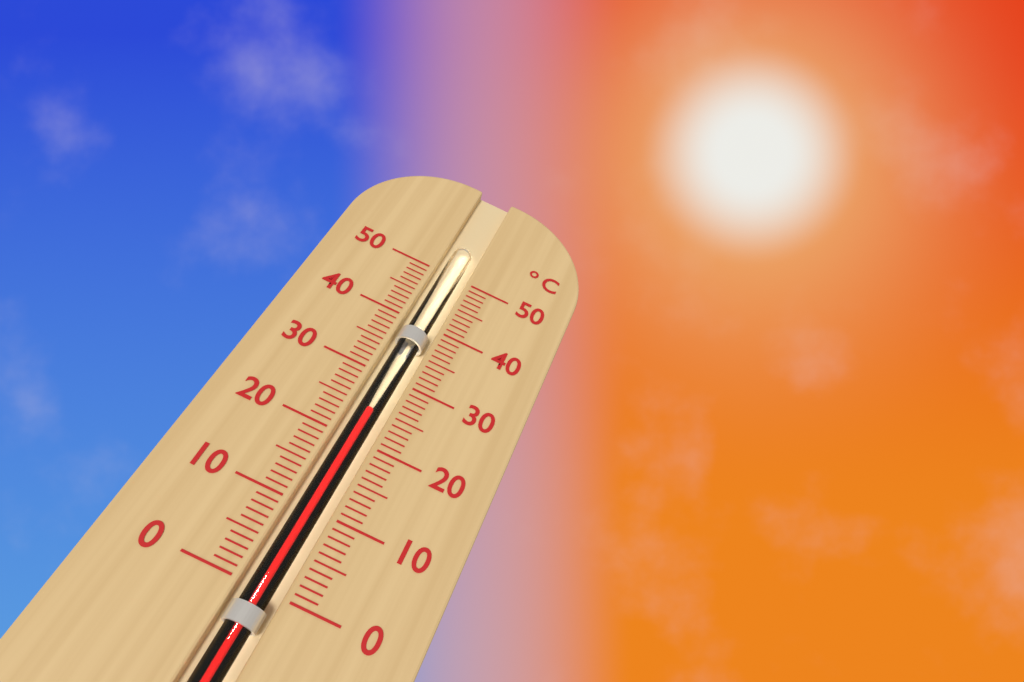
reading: 25 °C
